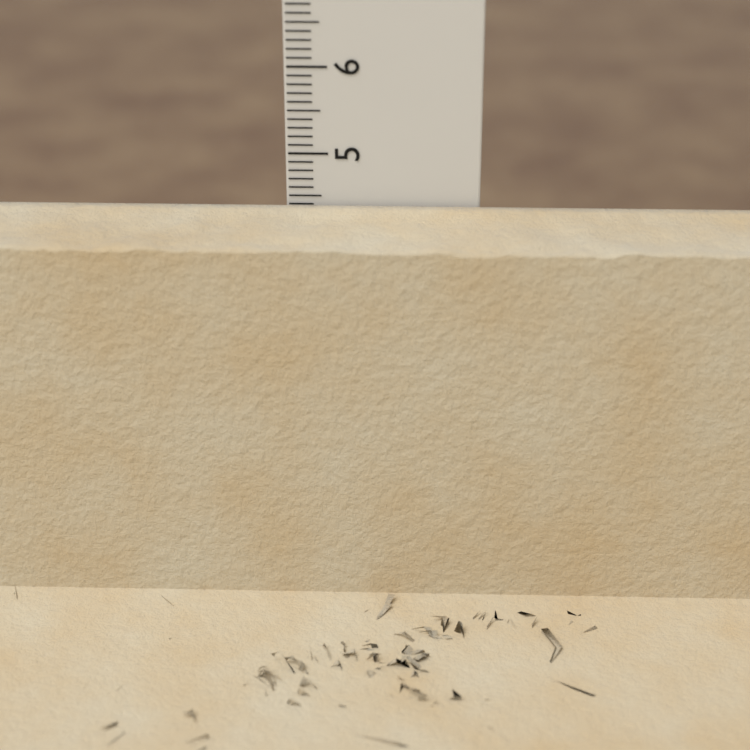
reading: 4.4 cm
